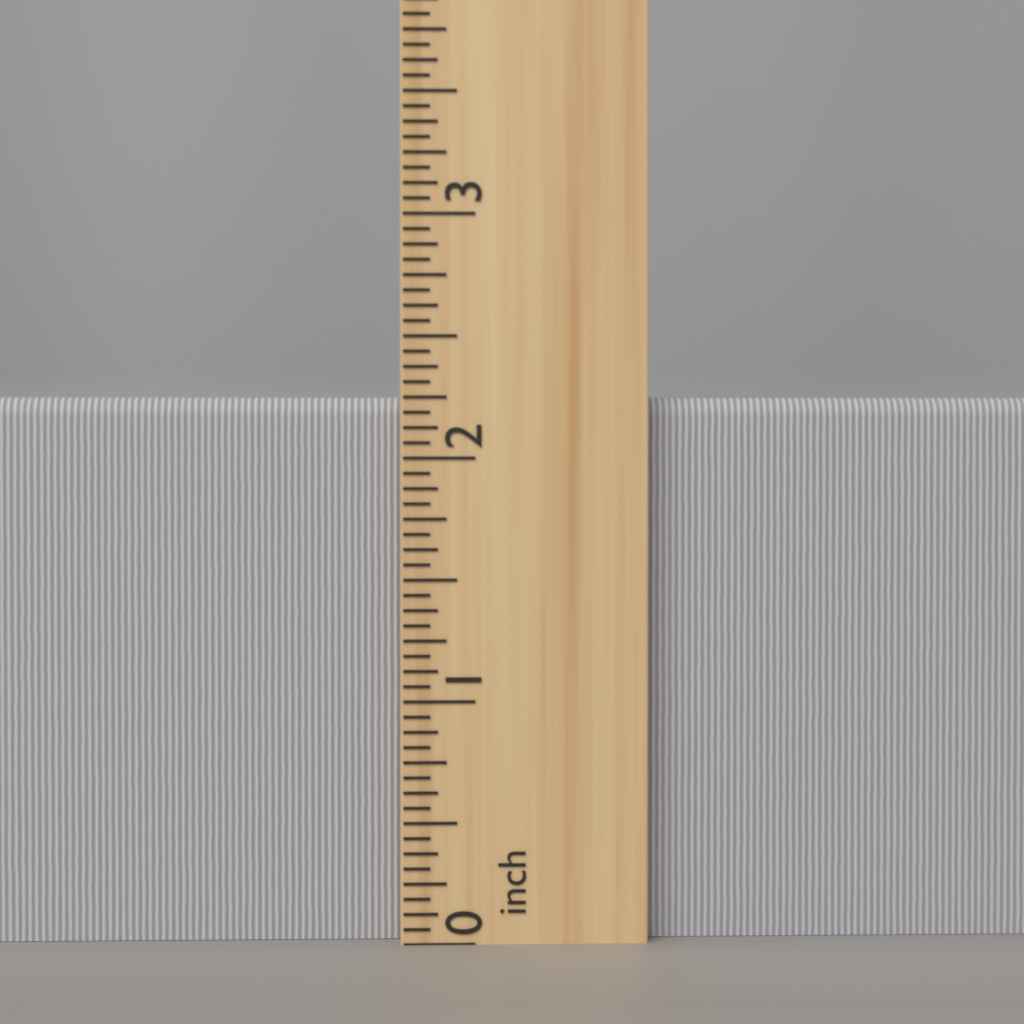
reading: 2.2500 inch
